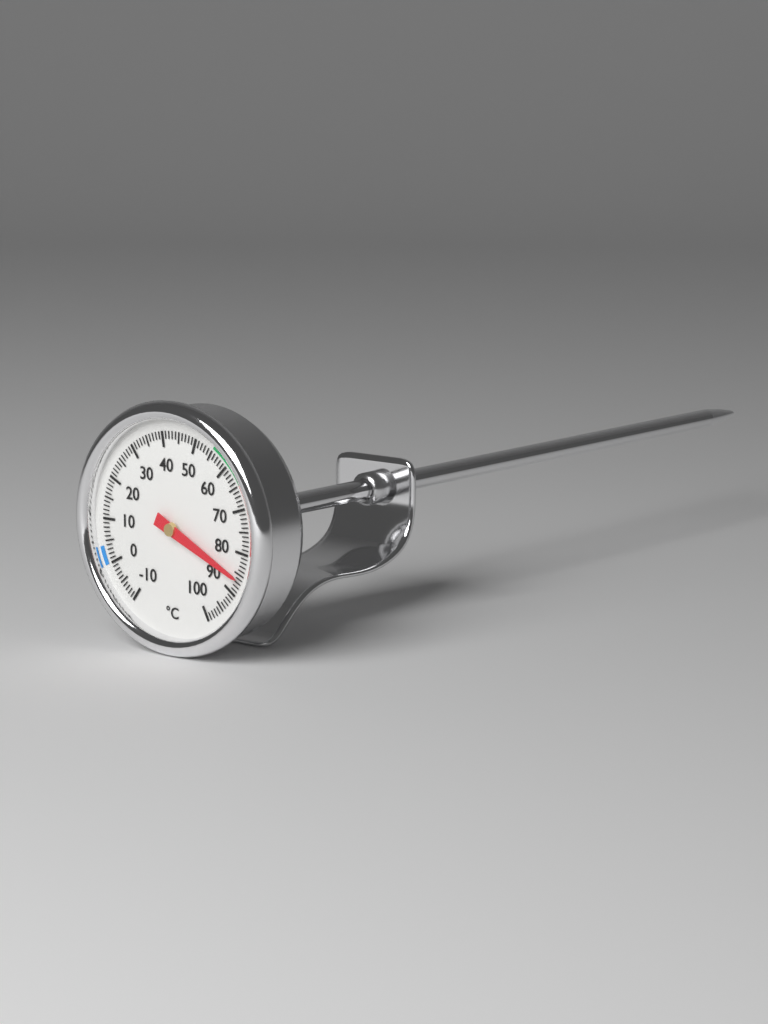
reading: 86 °C
